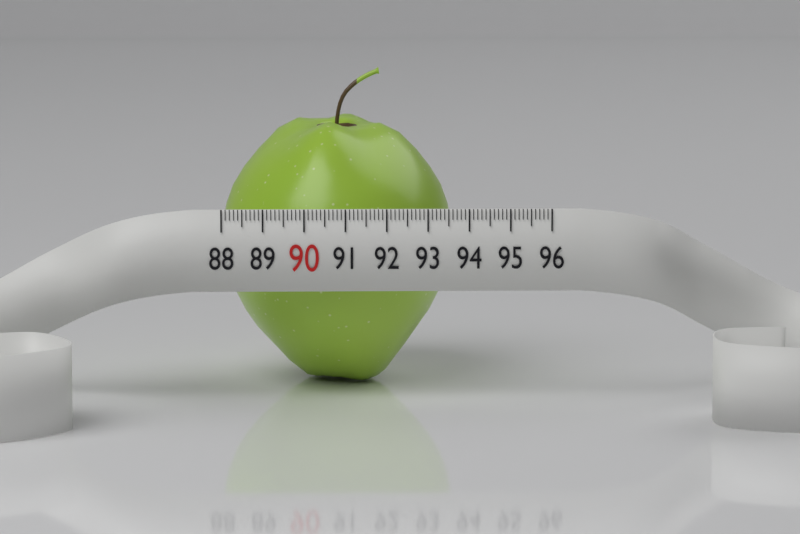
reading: 93.7 (no unit)
